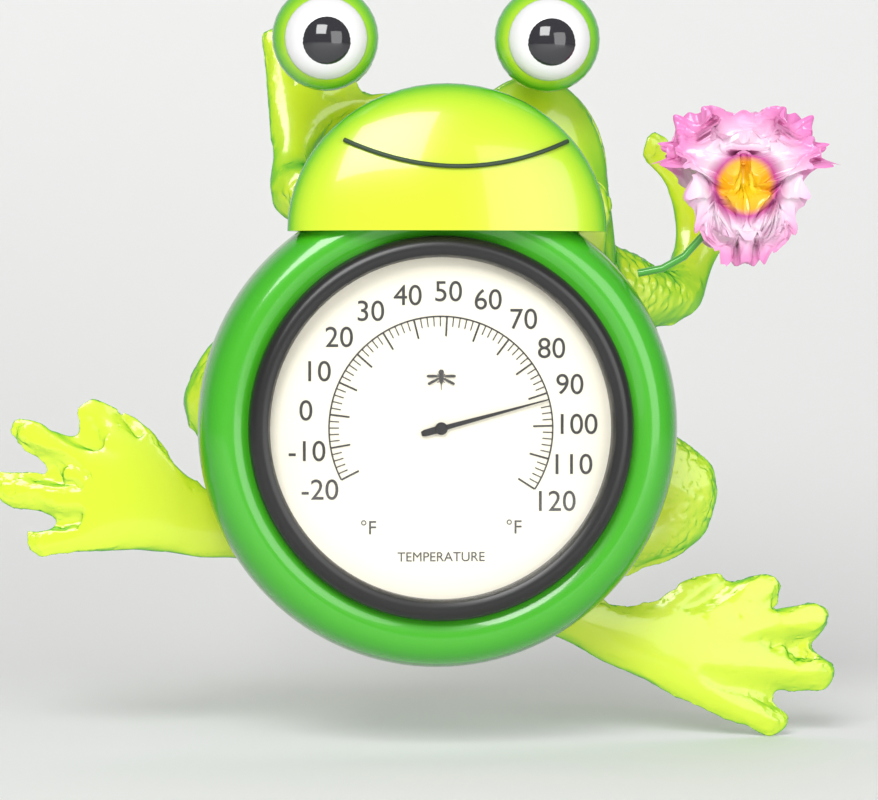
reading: 92 °F
